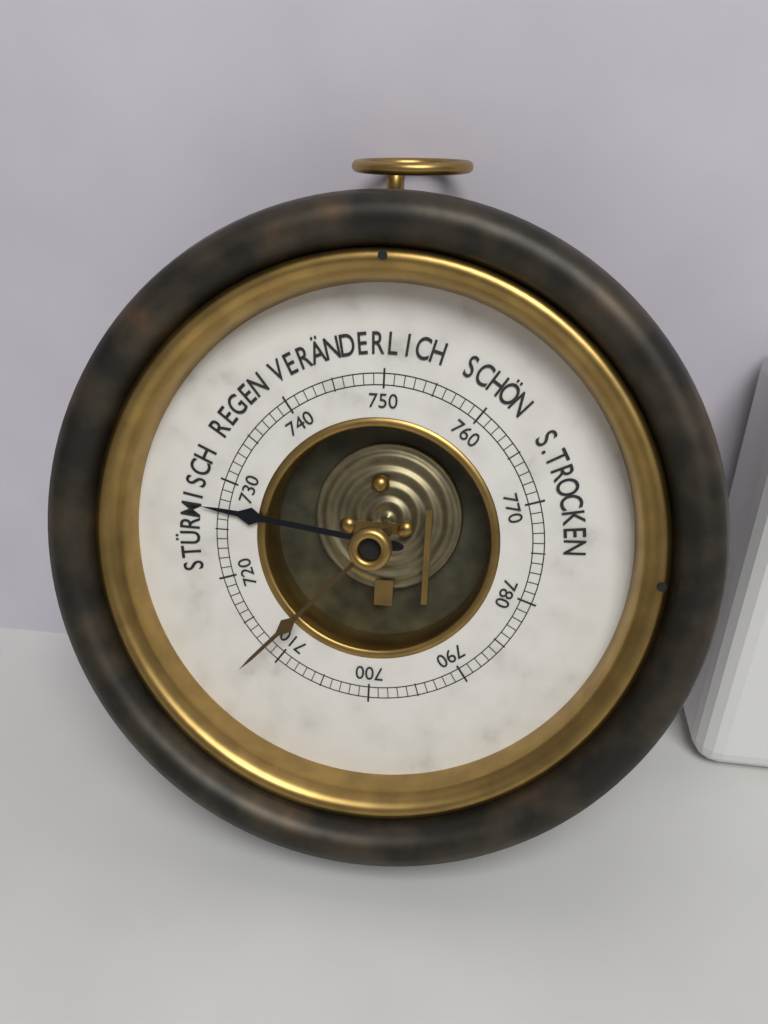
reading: 727 mmHg
